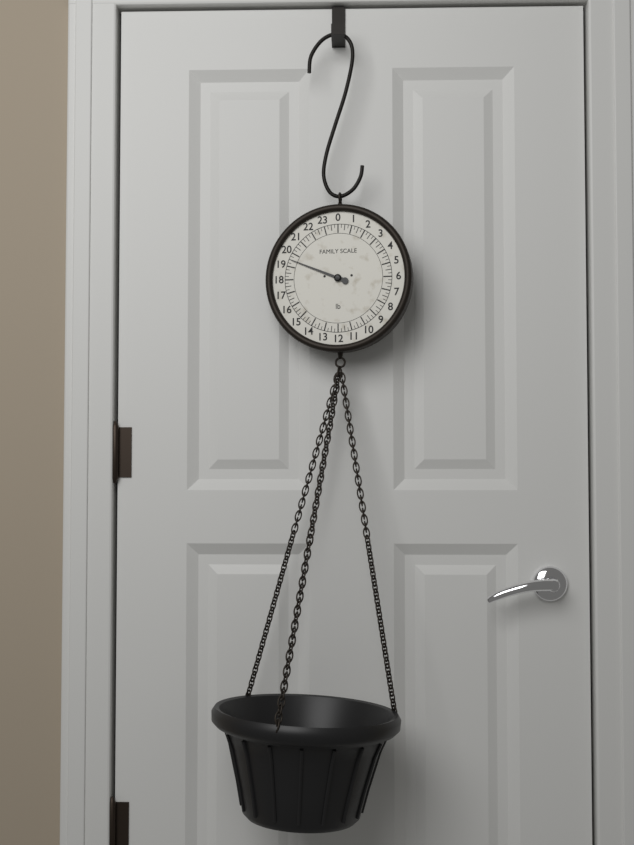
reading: 19.50 lb
